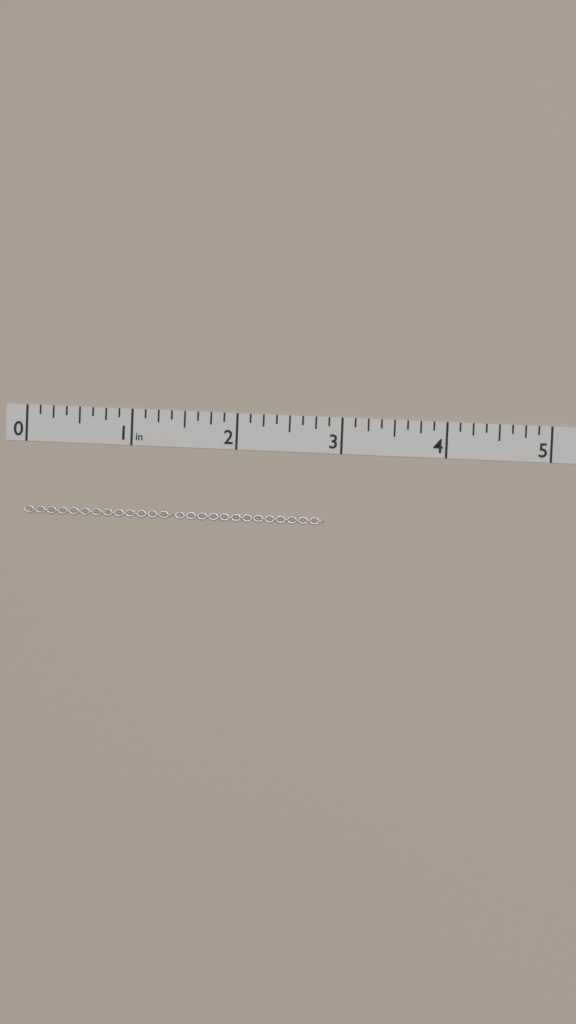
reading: 2.875 in
